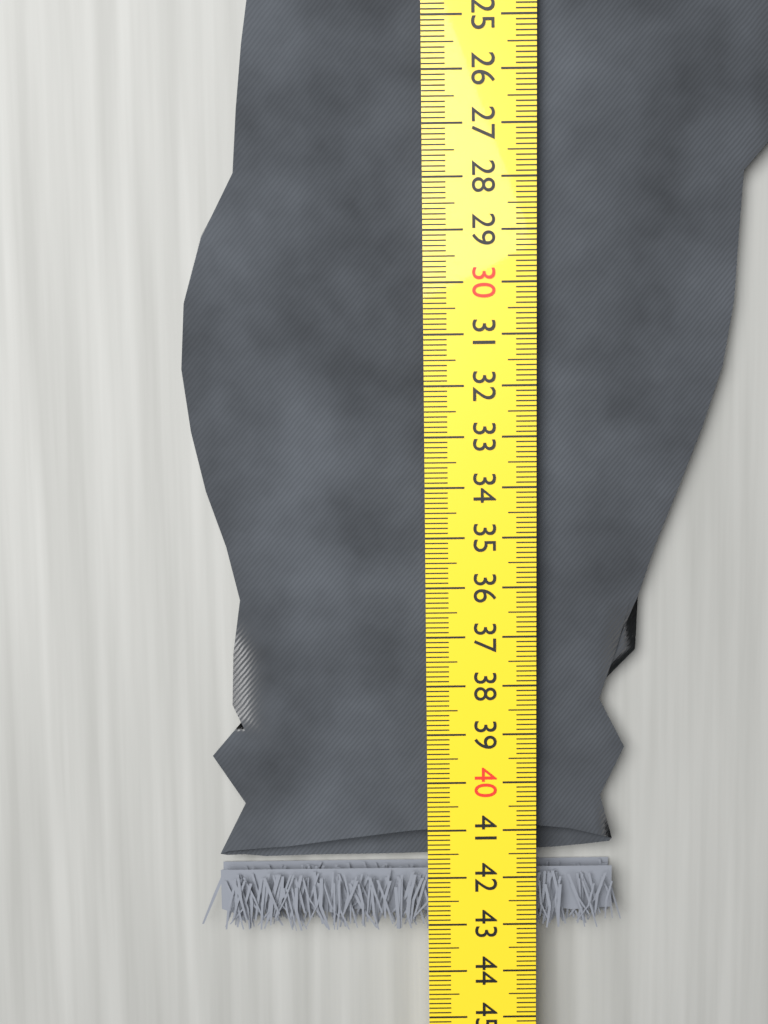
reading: 43.2 cm
